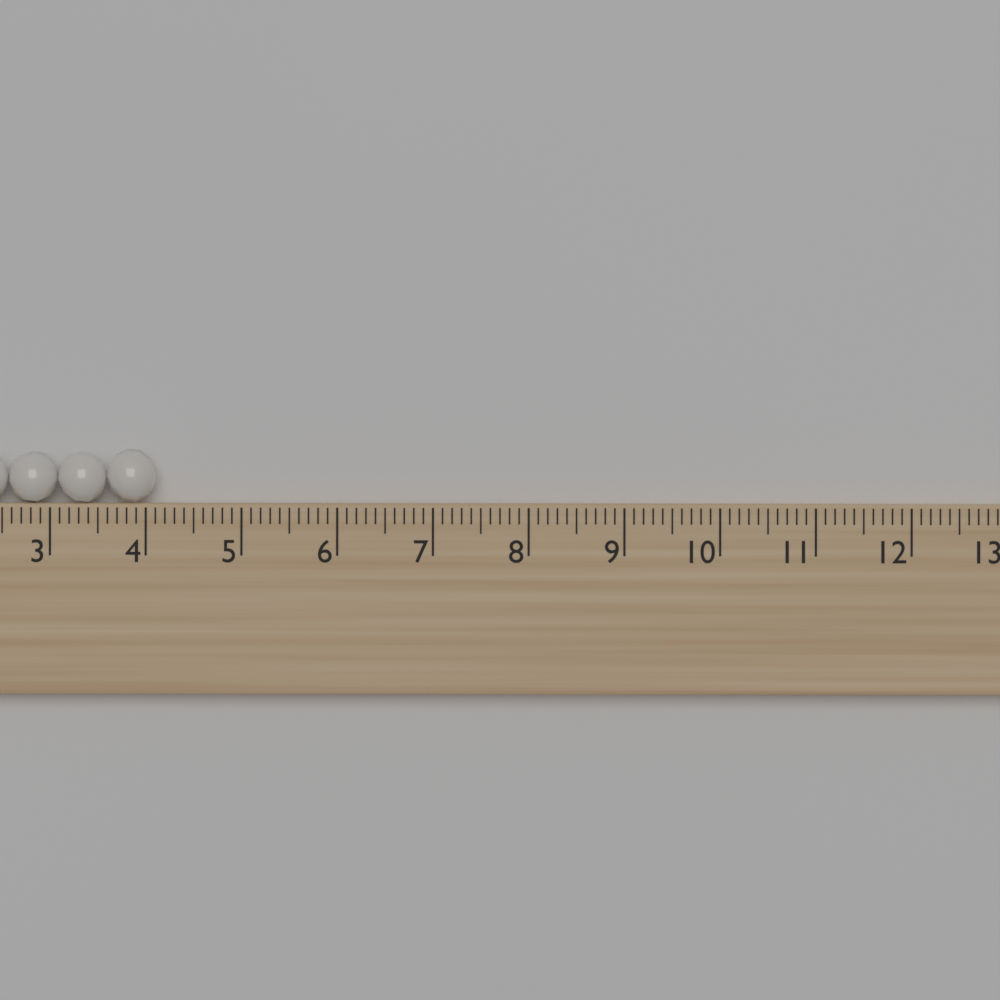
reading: 4.1 (no unit)
